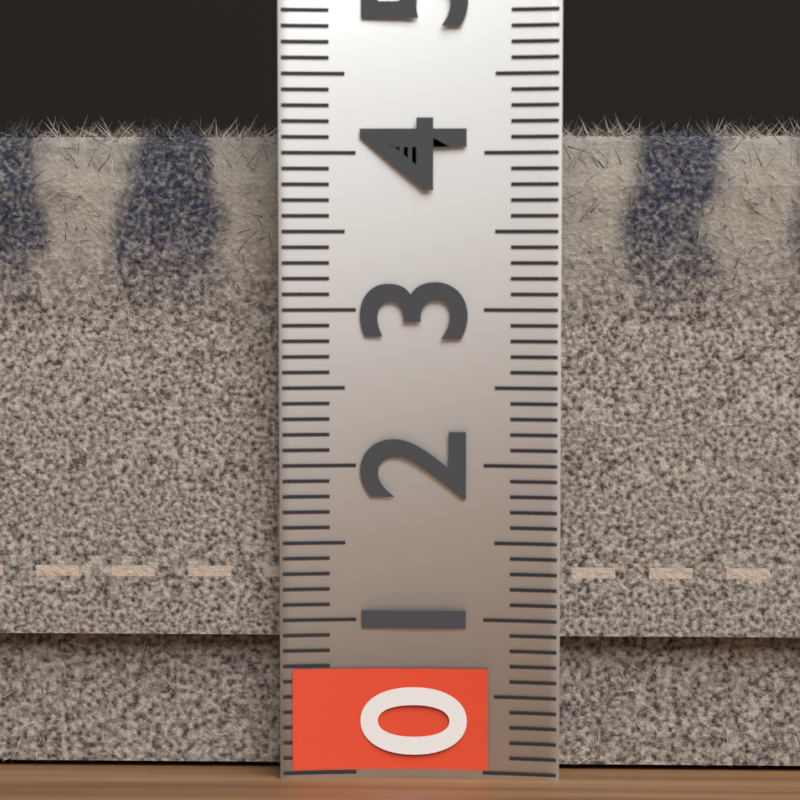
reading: 4.3 (no unit)
